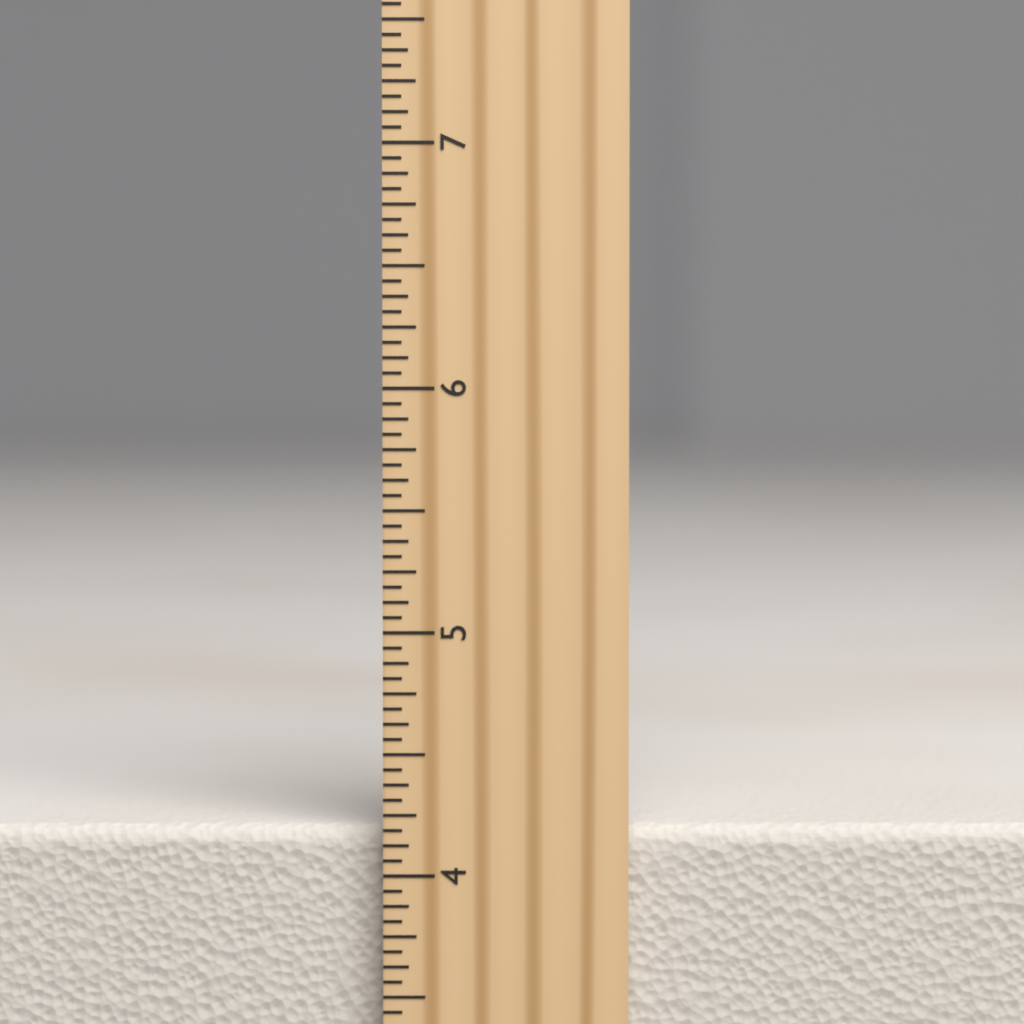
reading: 4.1875 inch
